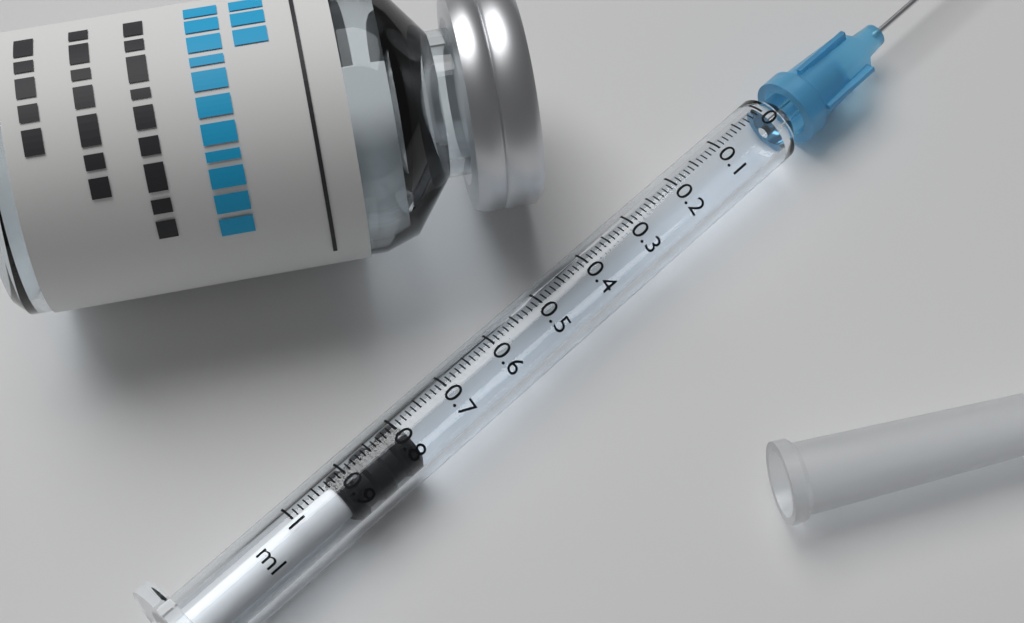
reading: 0.79 ml
